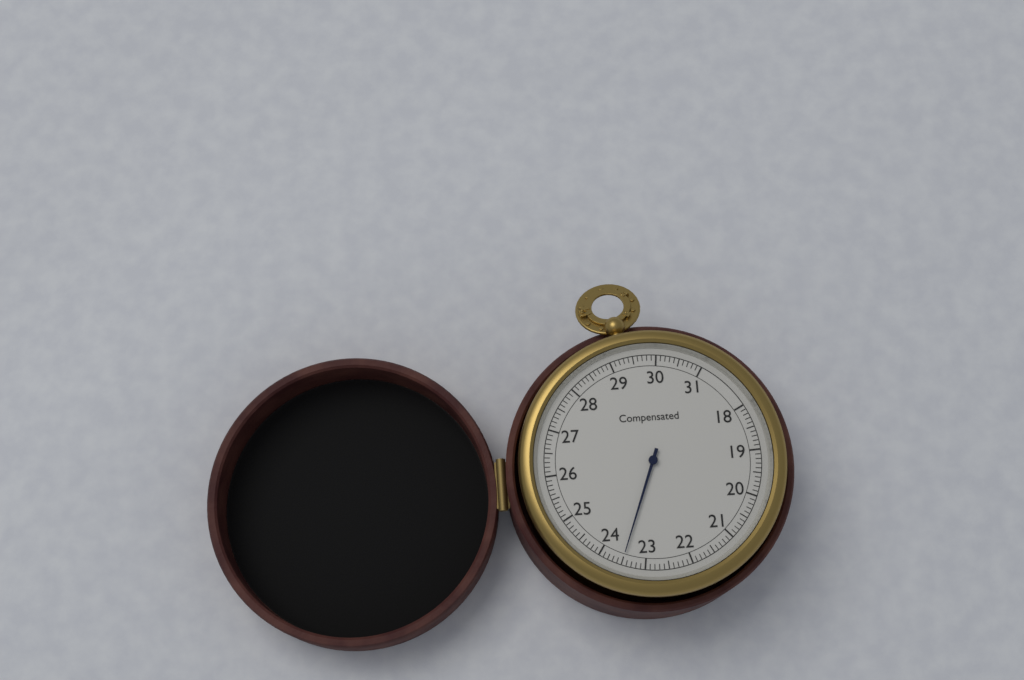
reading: 23.5 (no unit)
